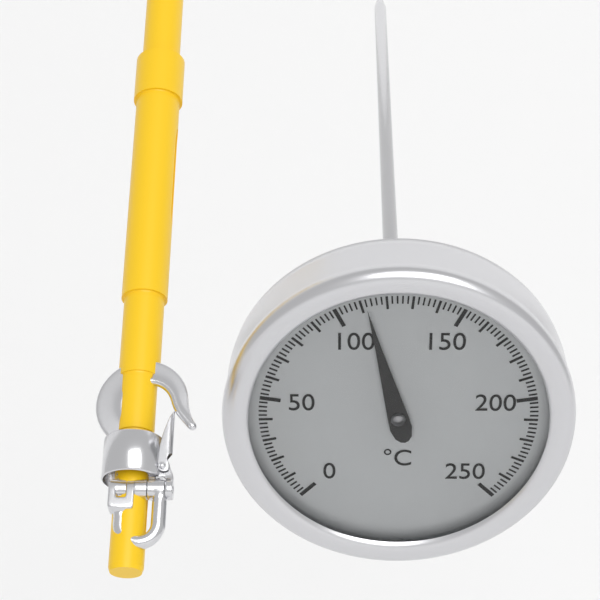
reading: 112 °C
